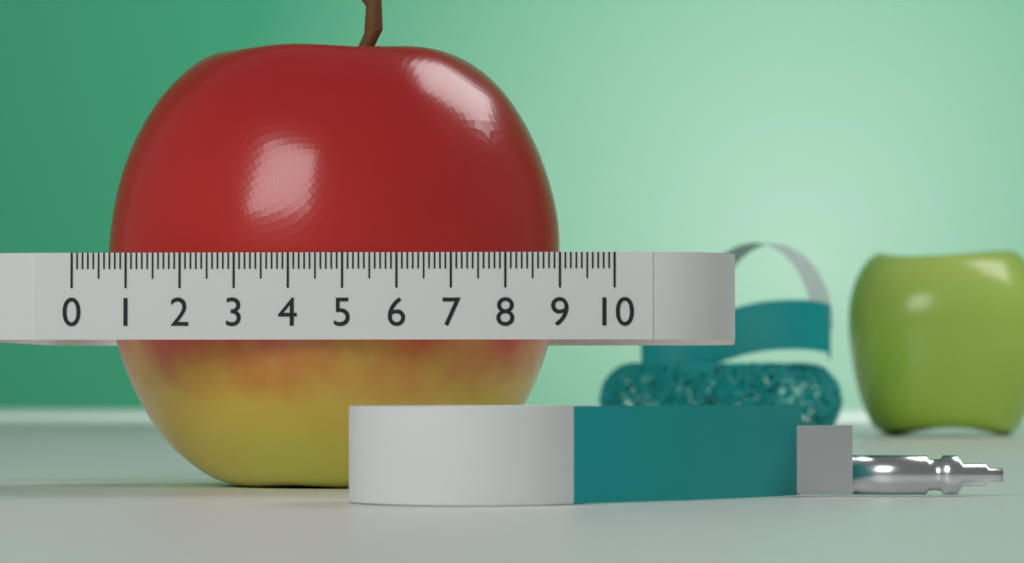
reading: 8.8 (no unit)
